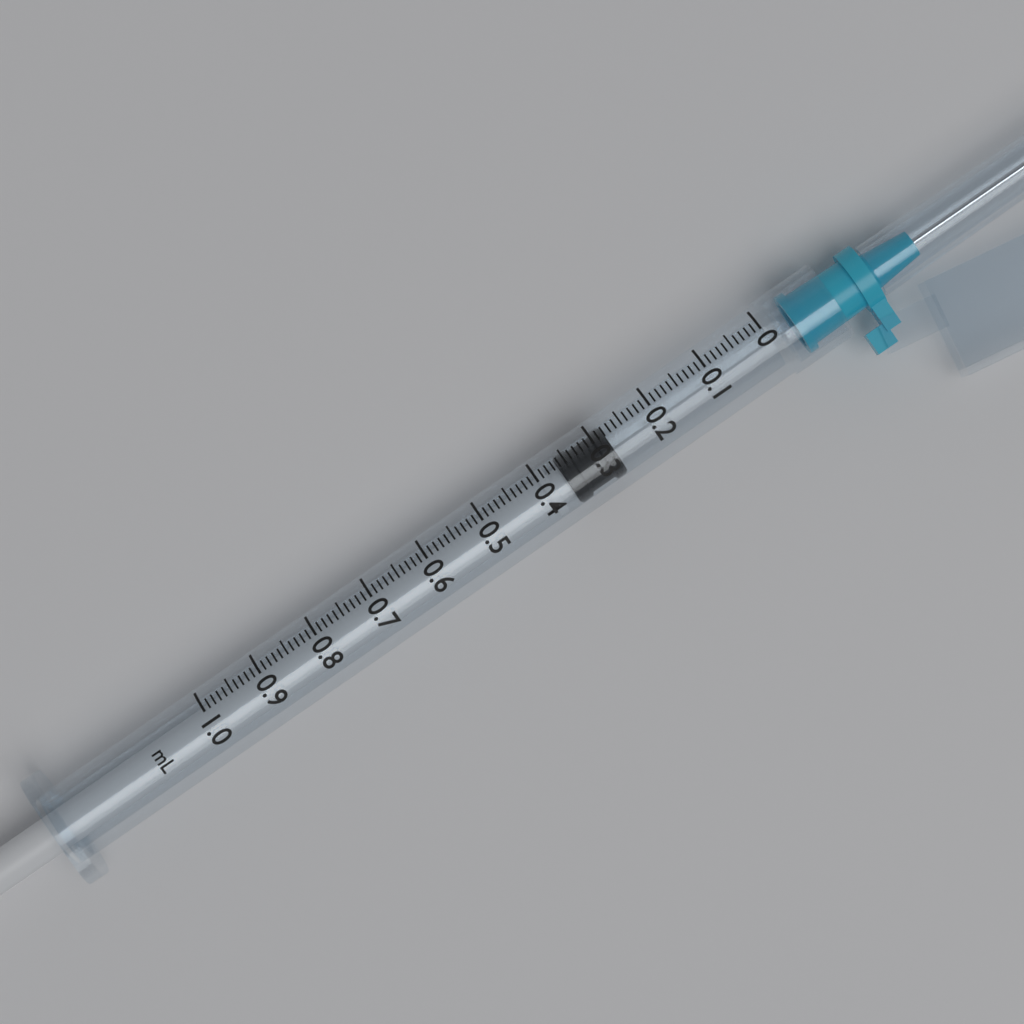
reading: 0.28 ml
